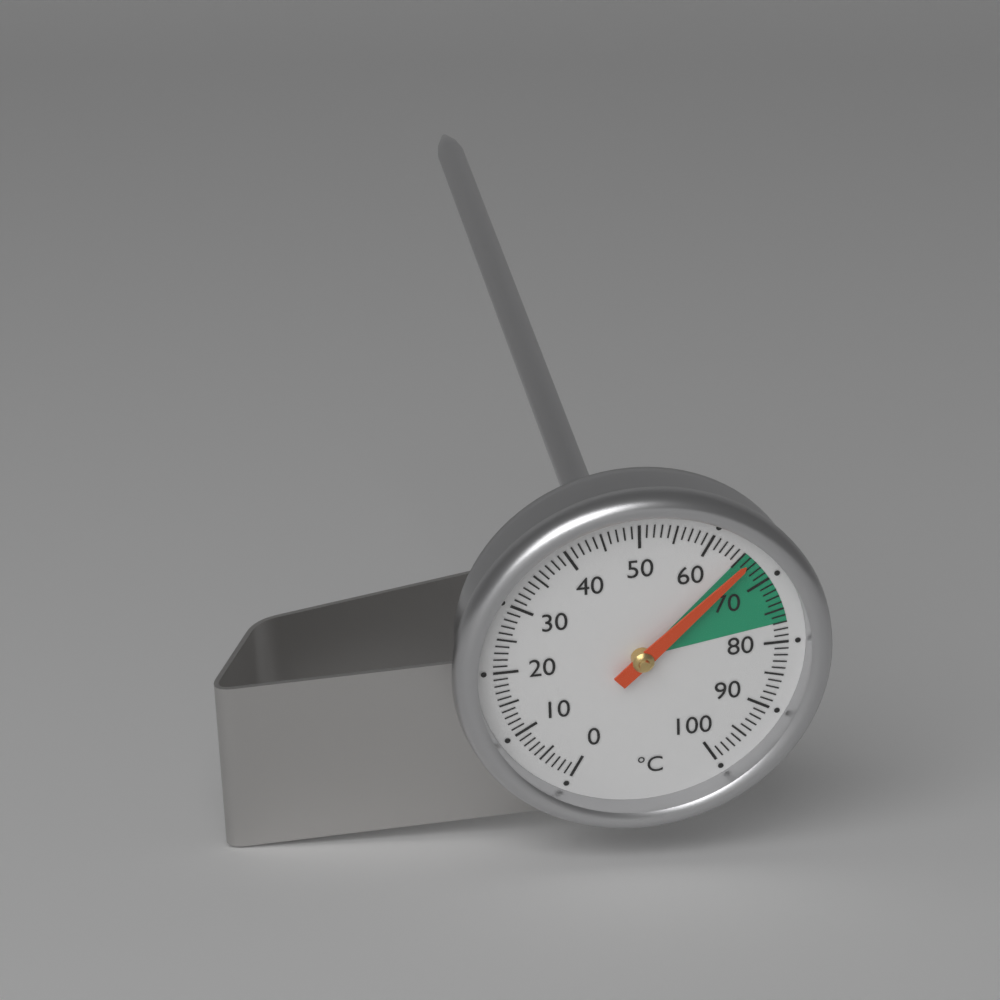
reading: 66 °C
